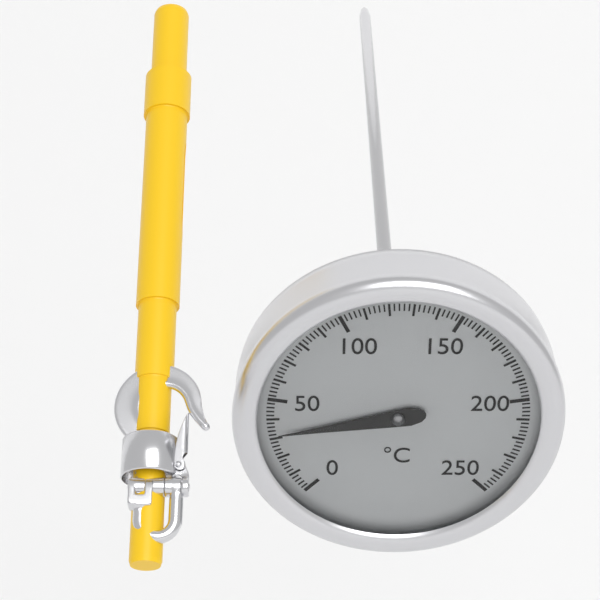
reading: 32 °C
